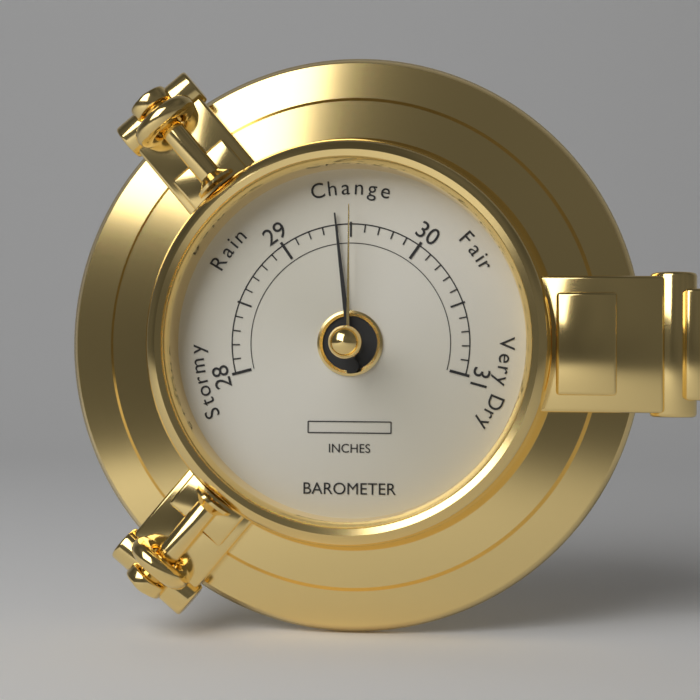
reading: 29.4 inches
